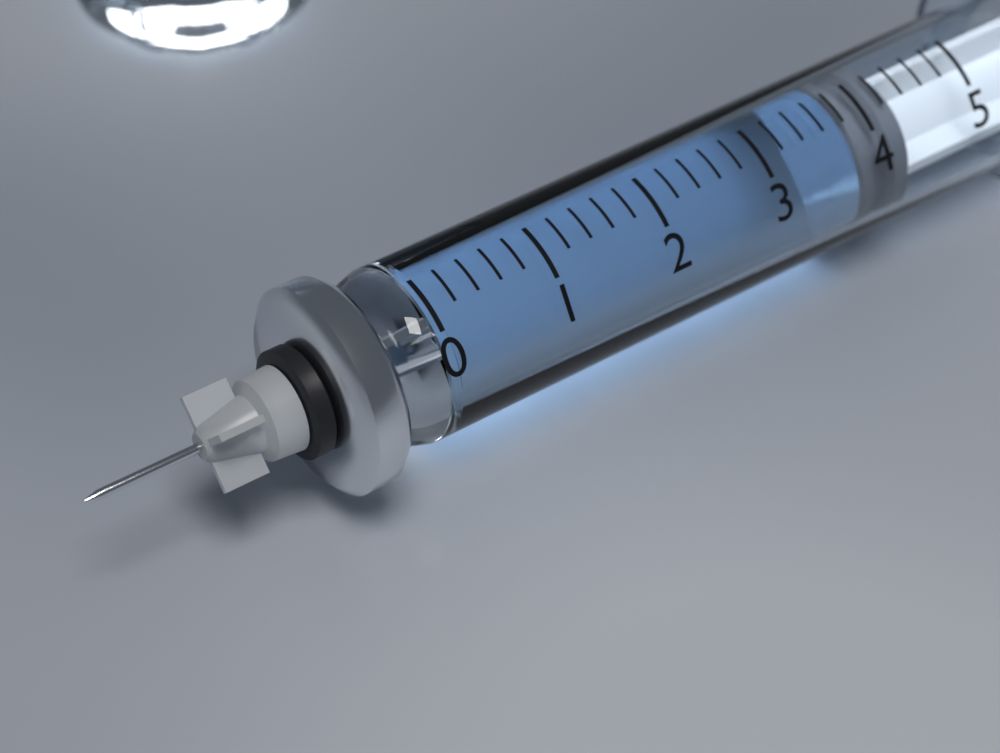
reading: 3.8 (no unit)
